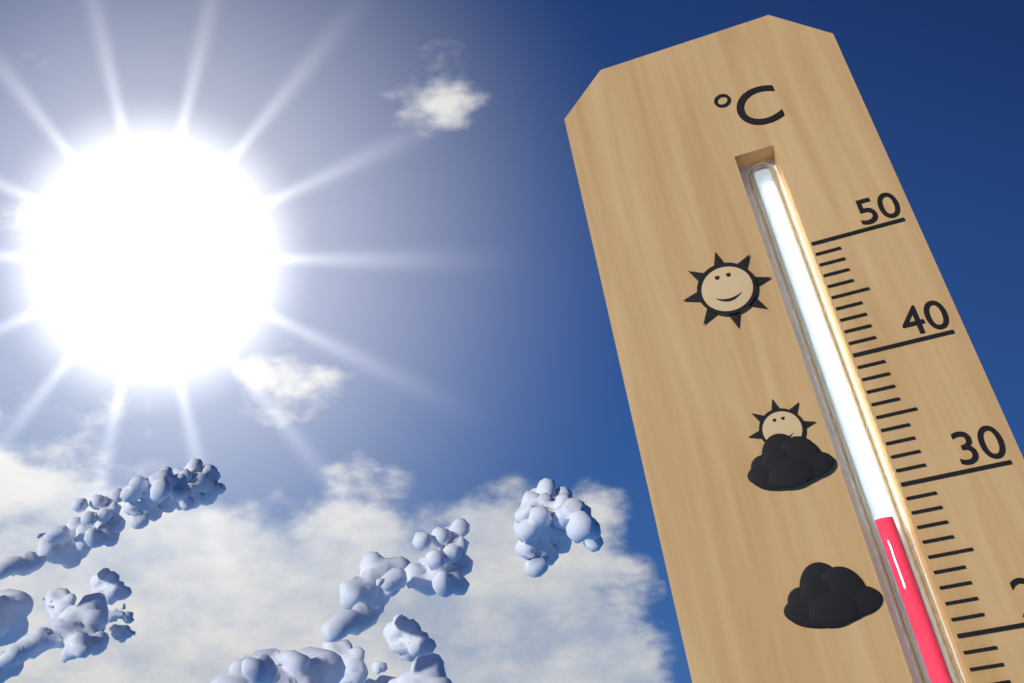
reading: 28 °C
